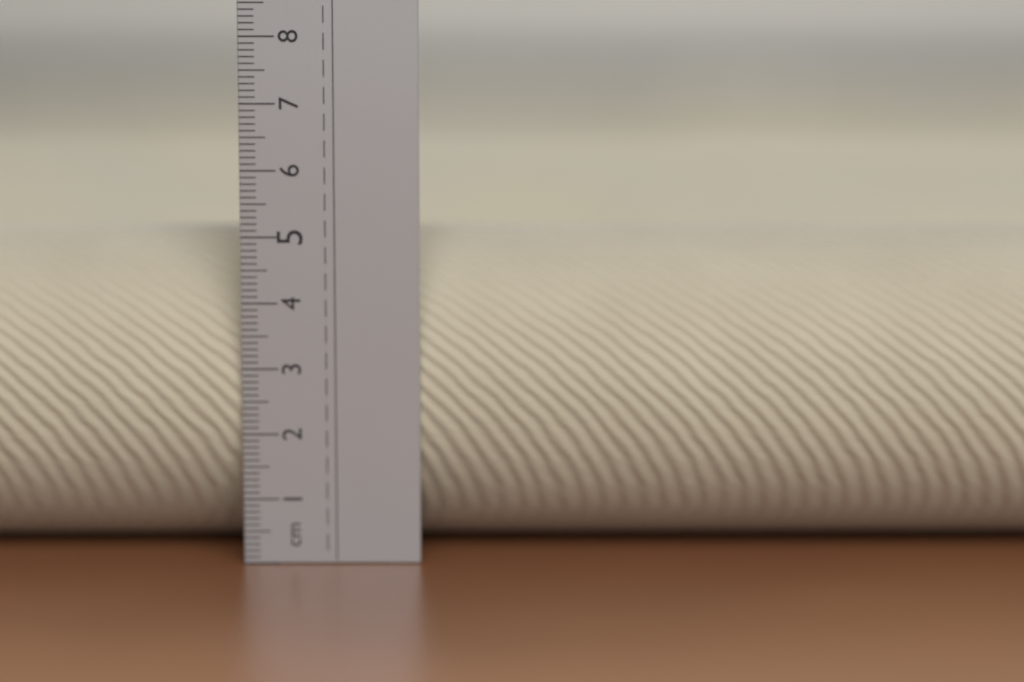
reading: 5.0 cm
